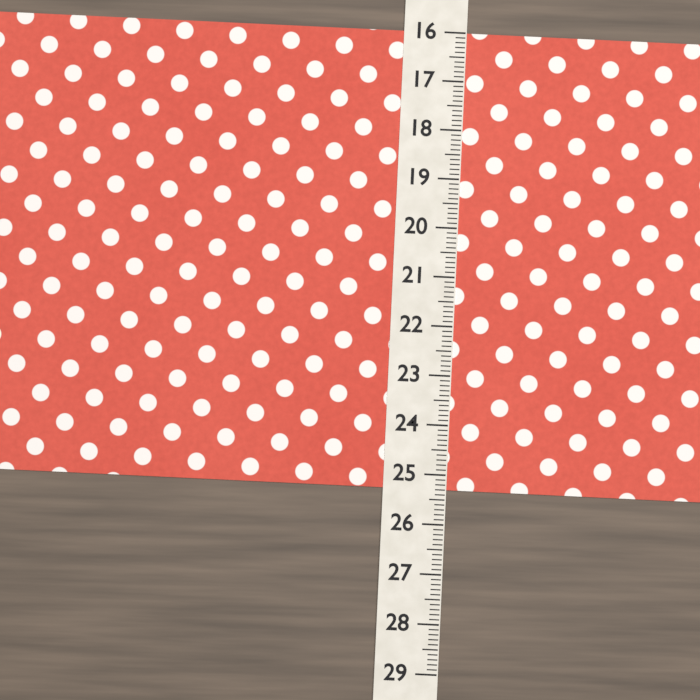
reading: 25.3 (no unit)
